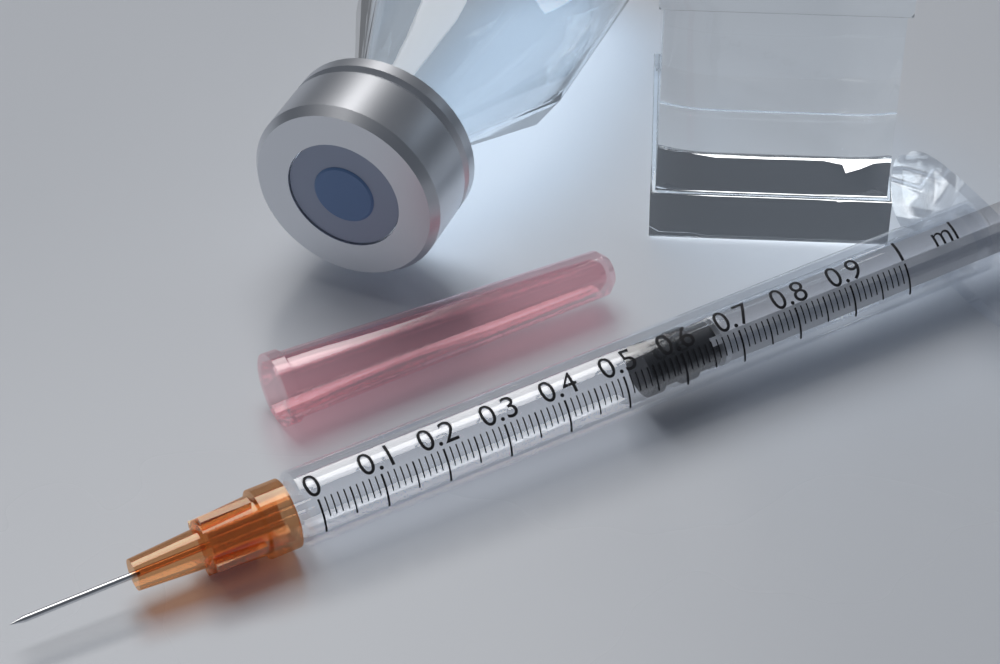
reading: 0.55 ml
